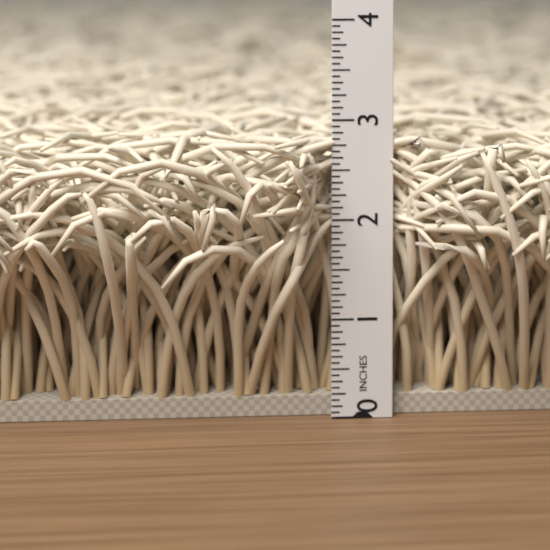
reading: 2.8750 in
